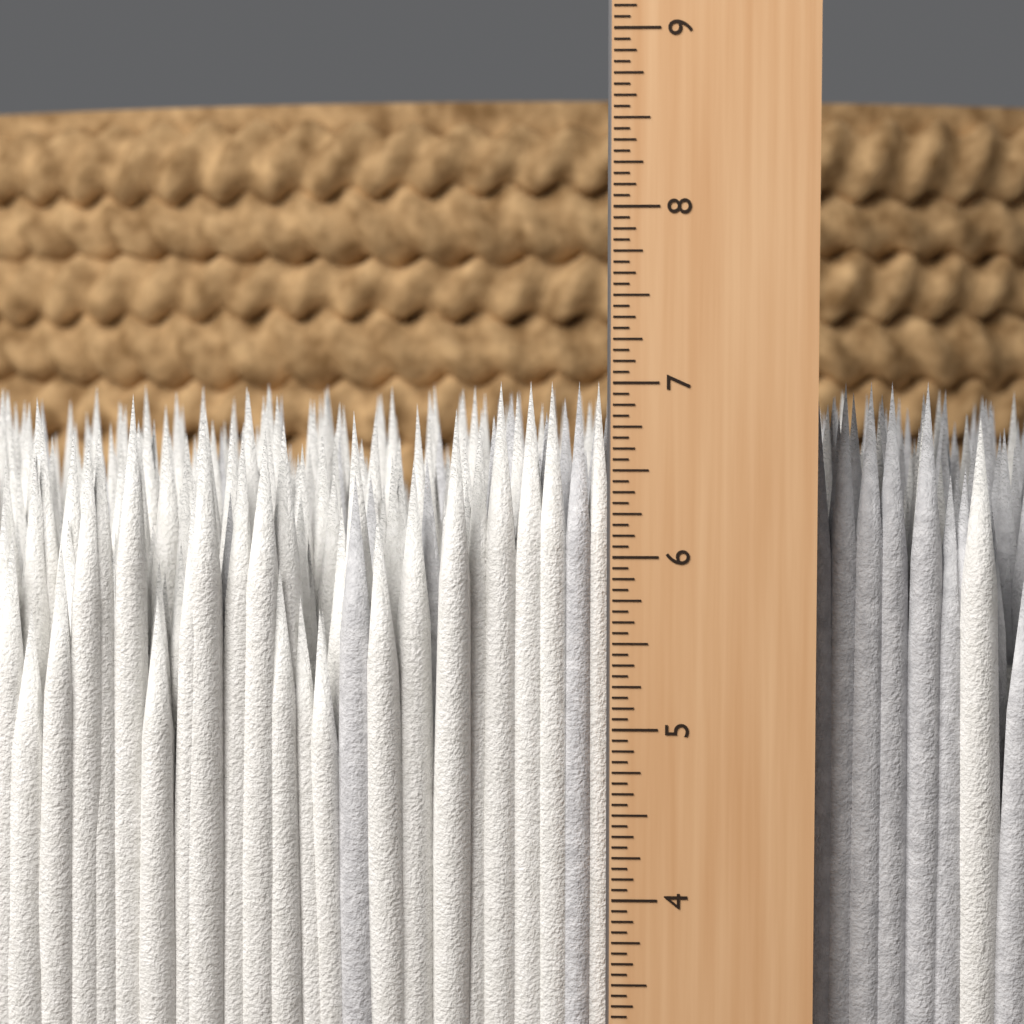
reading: 7.0000 in
